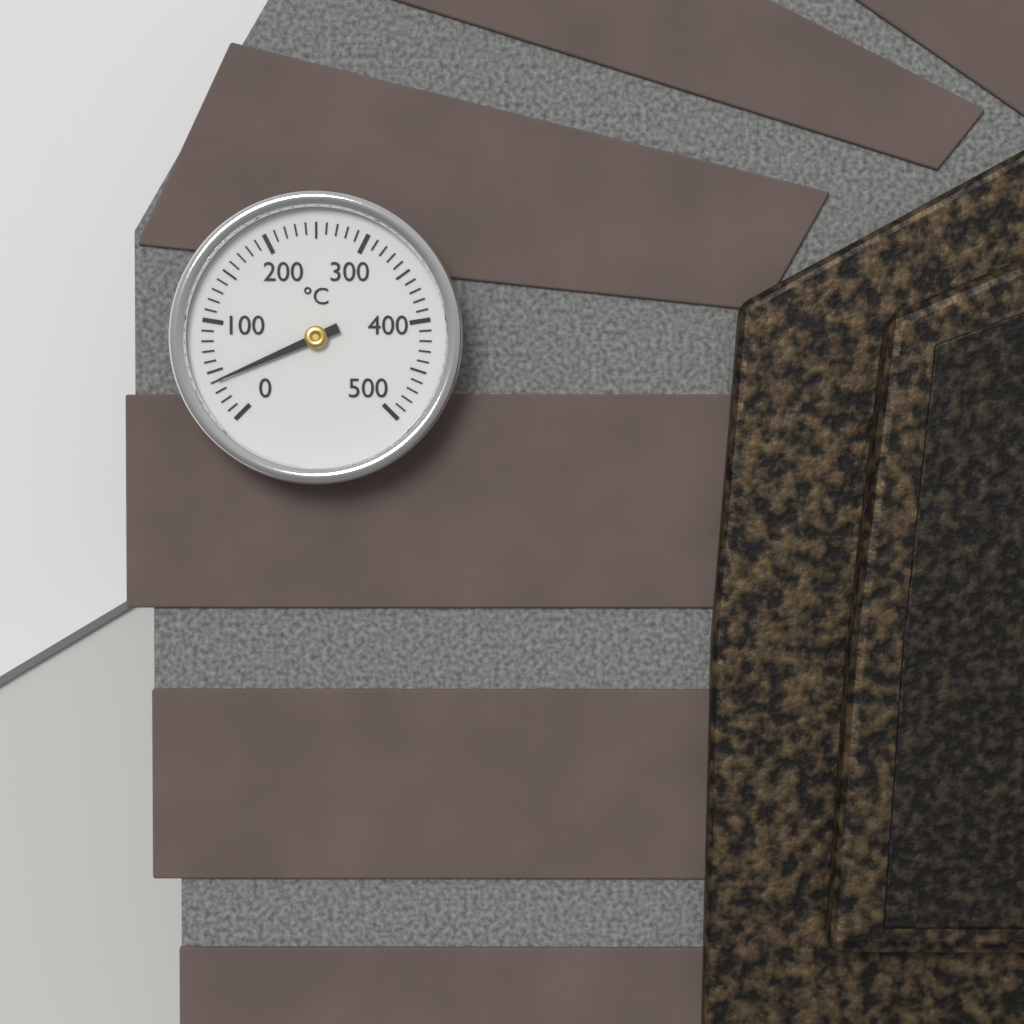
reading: 40 °C
